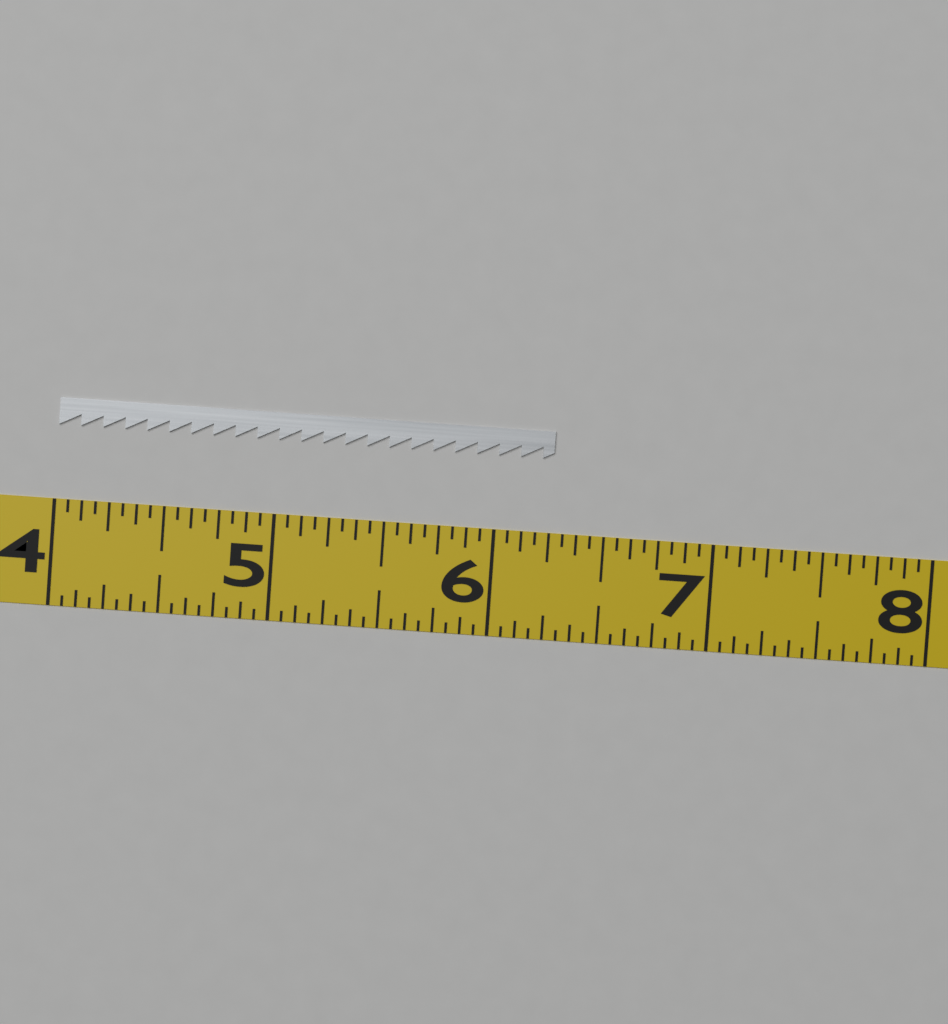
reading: 6.2500 (no unit)
